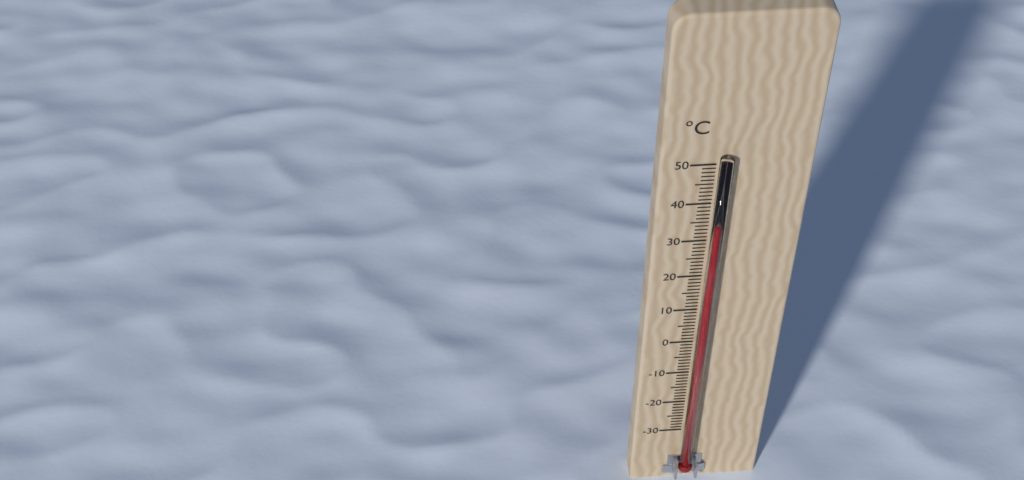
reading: 35 °C
